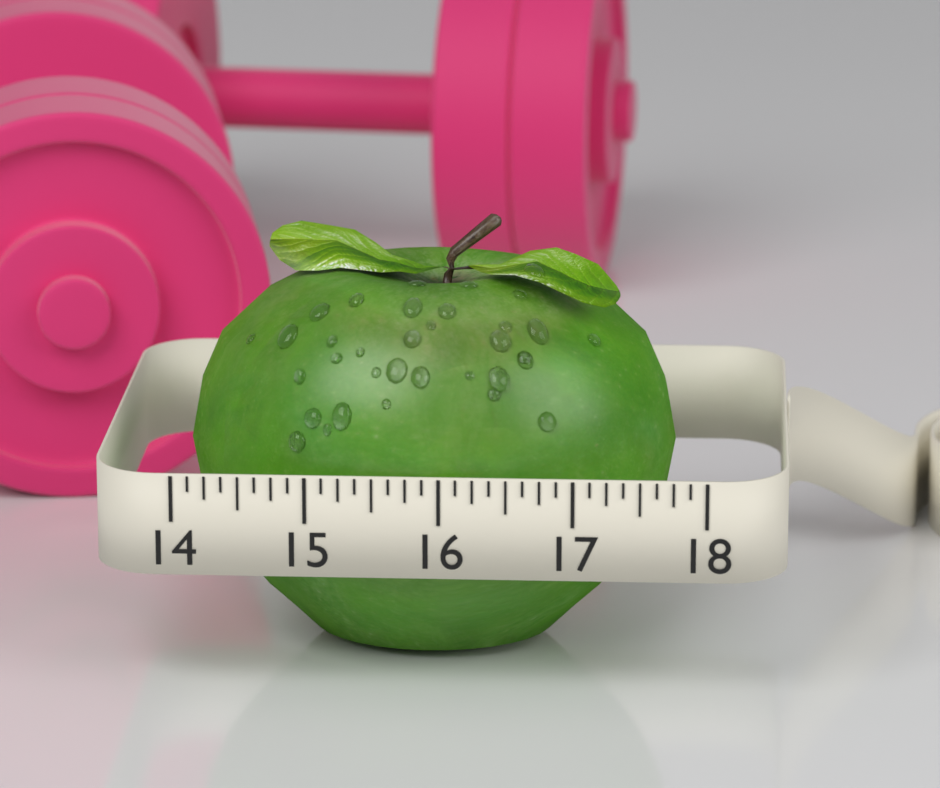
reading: 17.750 (no unit)
